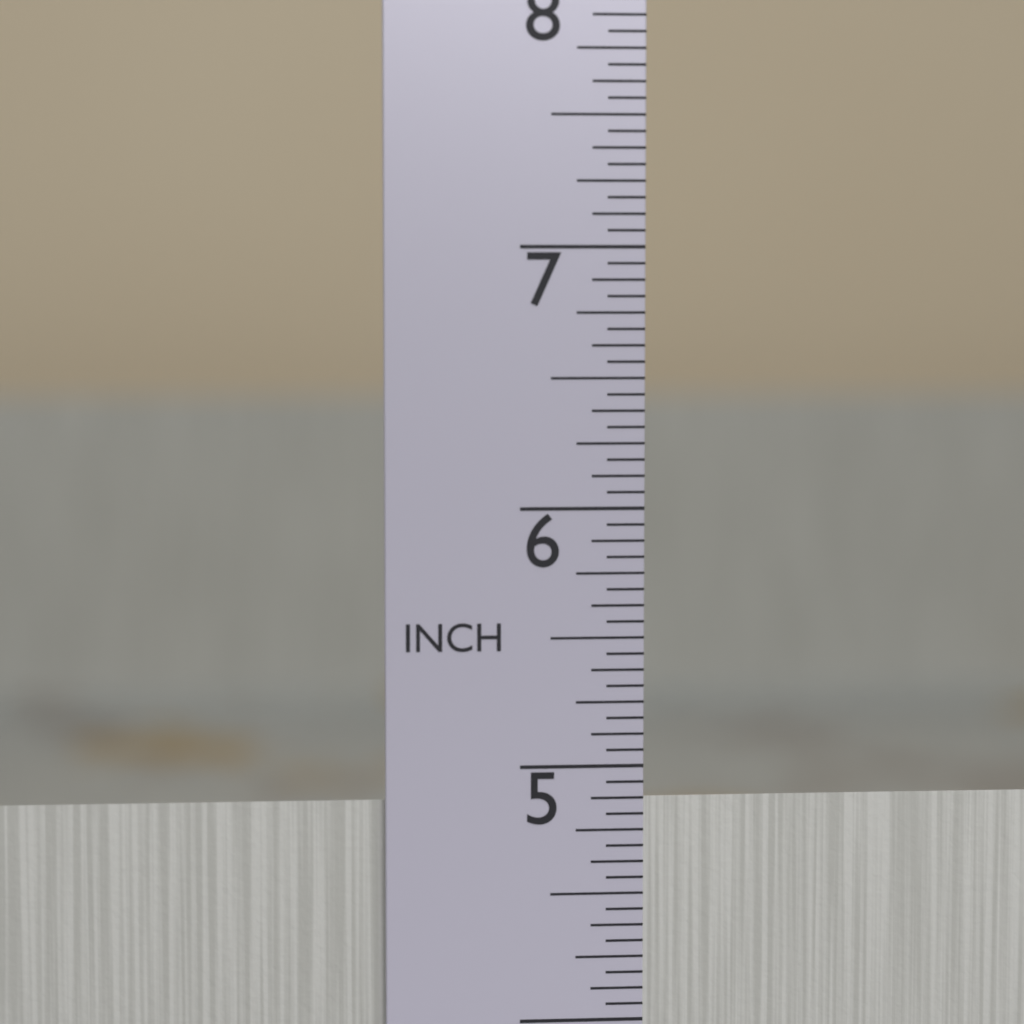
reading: 4.8750 in
